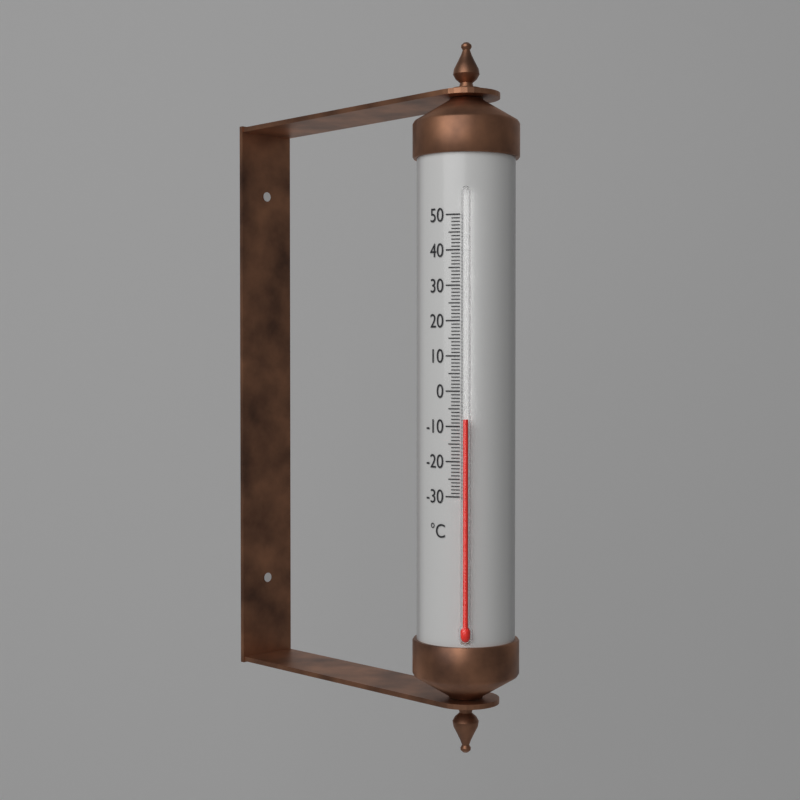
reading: -8 °C
